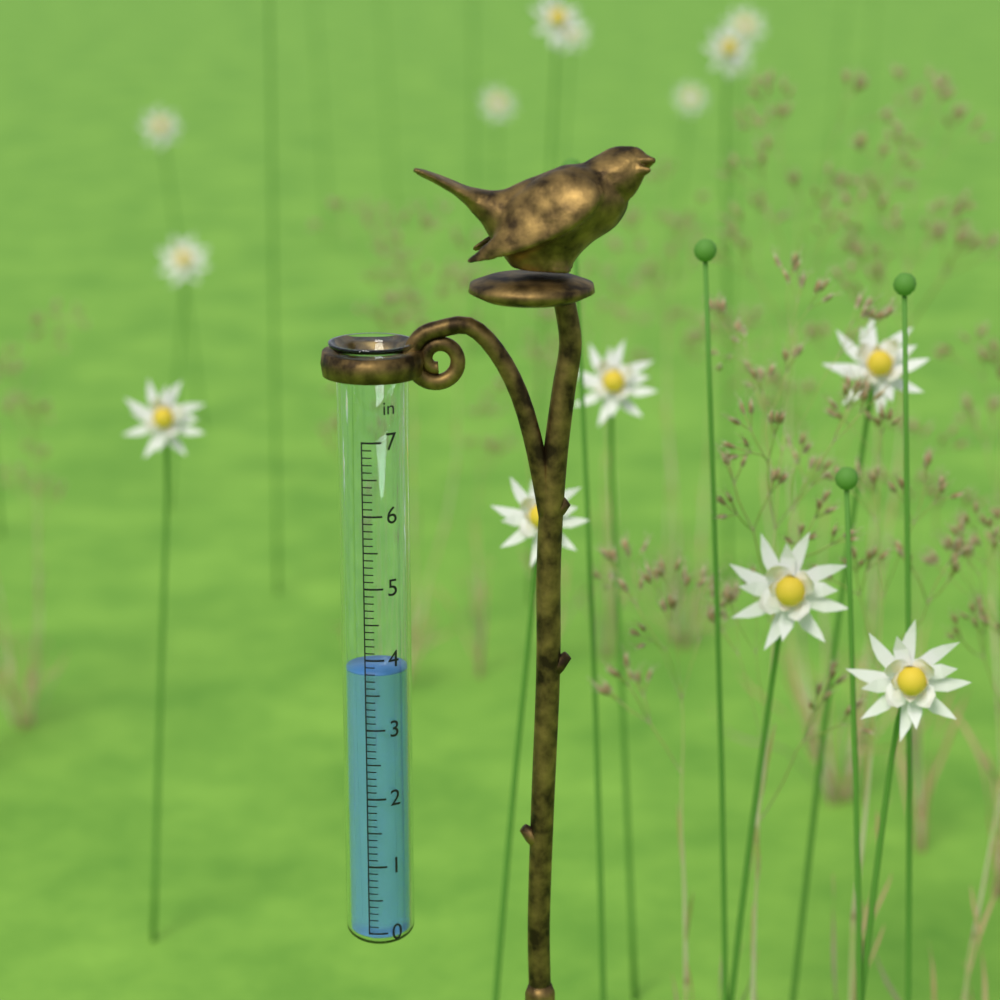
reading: 3.8 in
